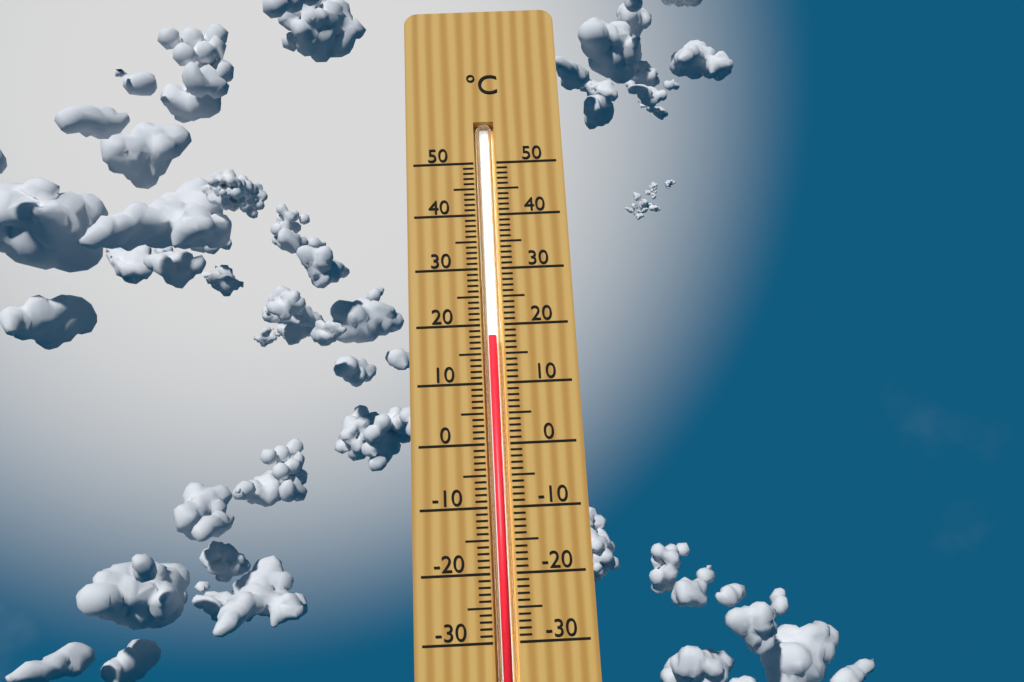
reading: 18 °C
